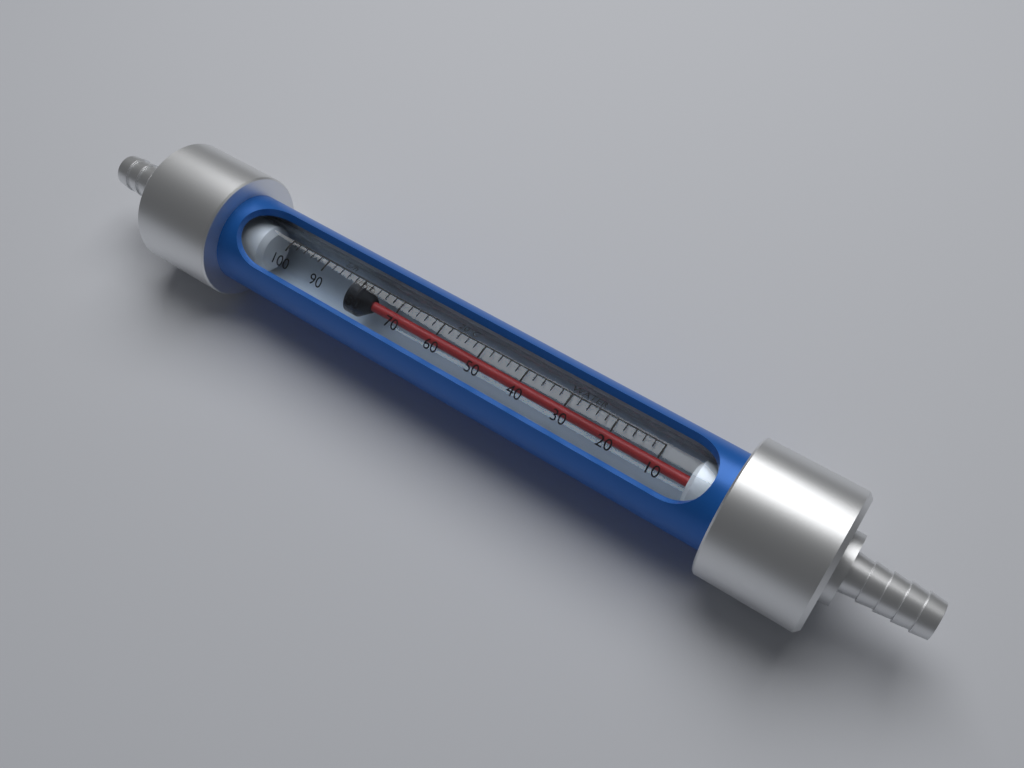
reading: 84 L/h
